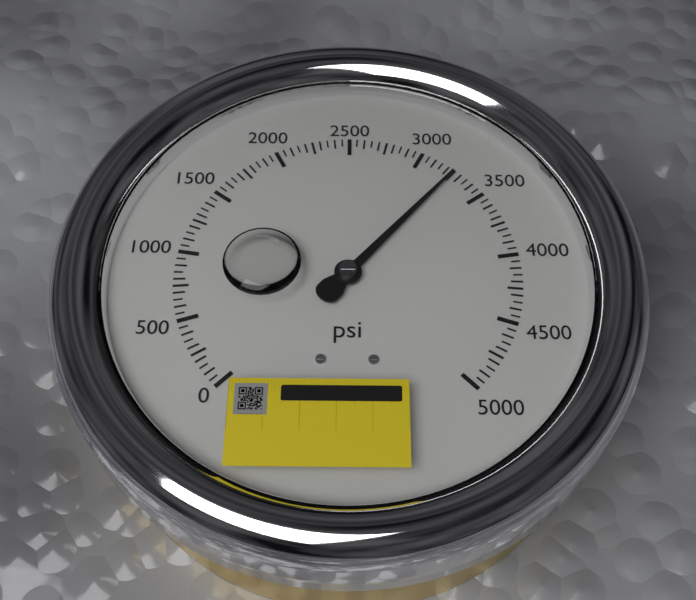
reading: 3250 psi
